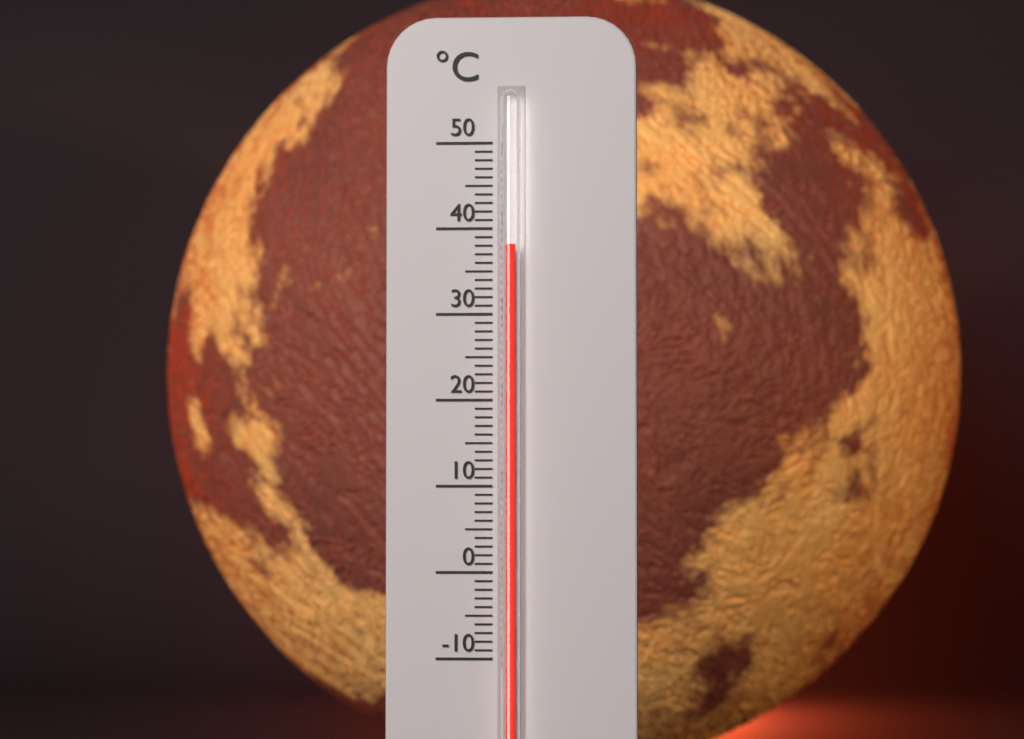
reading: 38 °C
